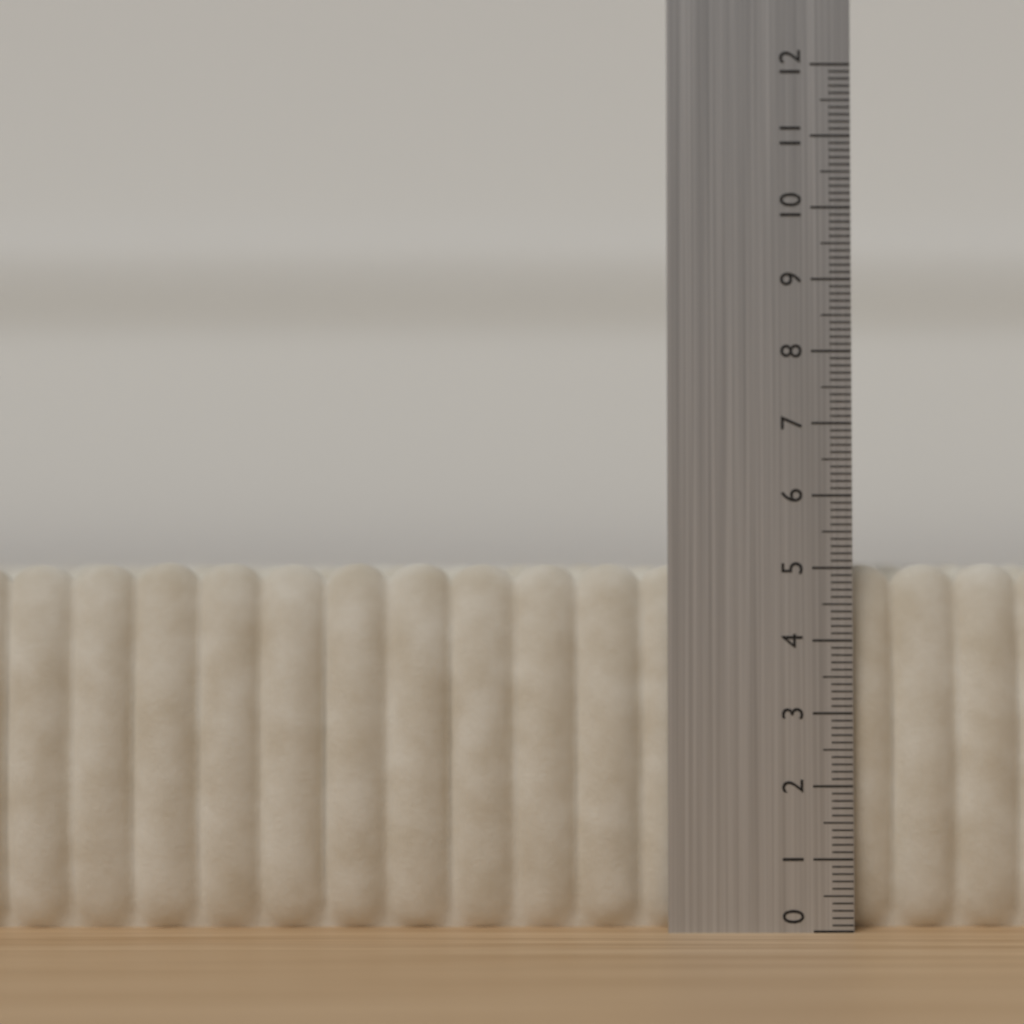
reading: 5.1 (no unit)
